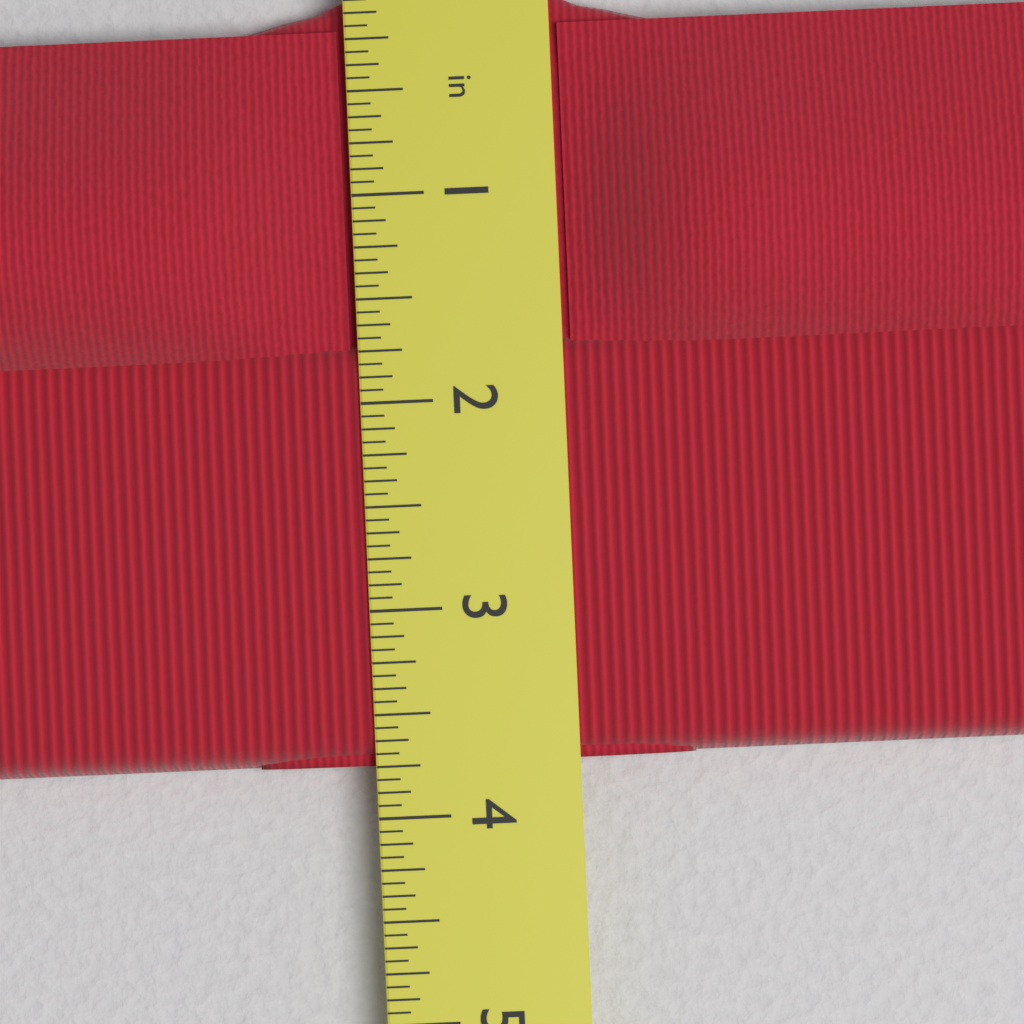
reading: 3.7500 in
